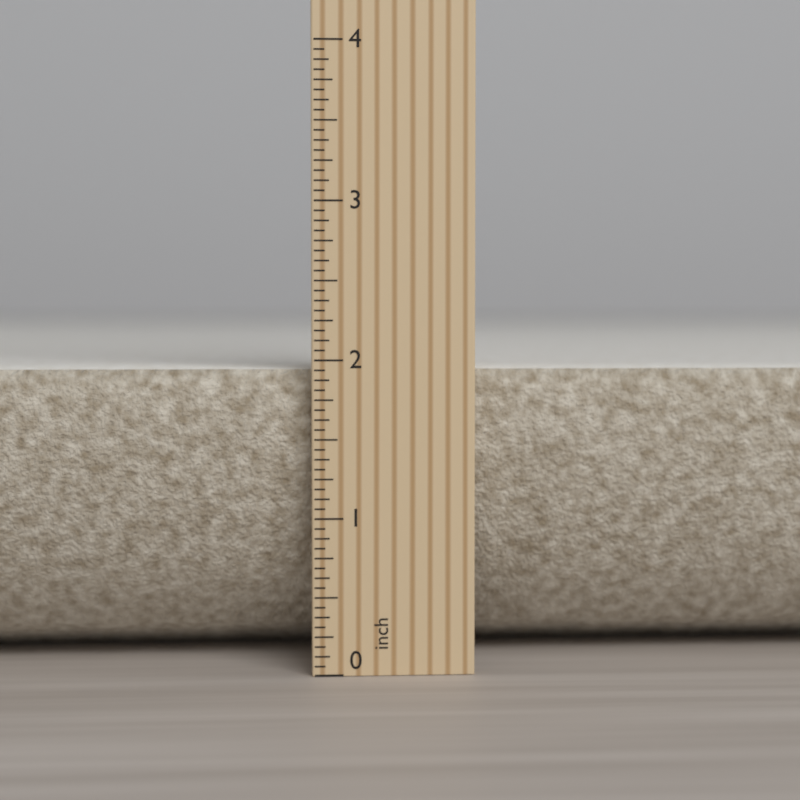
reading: 1.9375 inch
